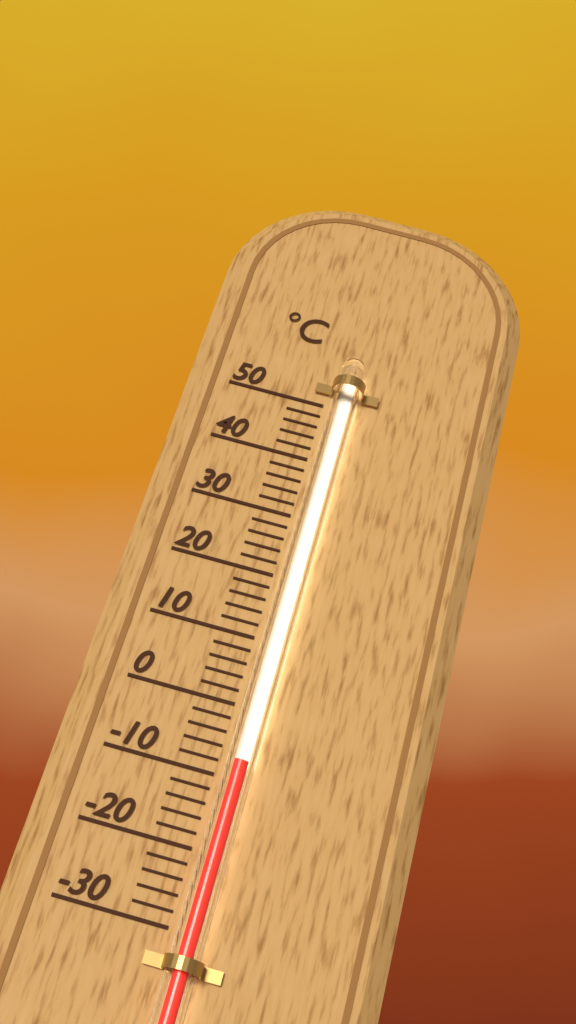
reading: -8 °C
